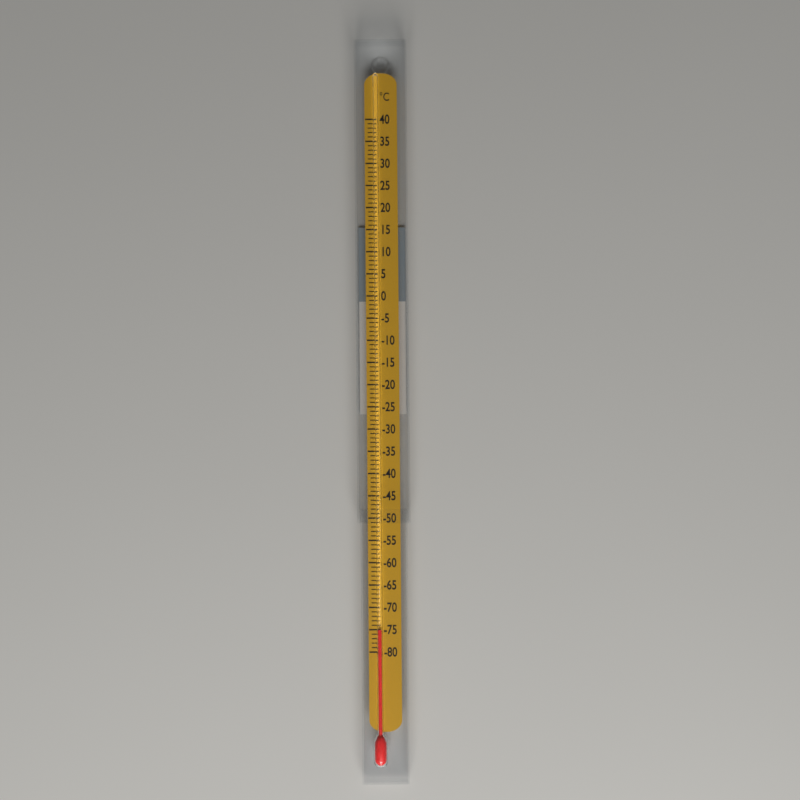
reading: -75 °C
